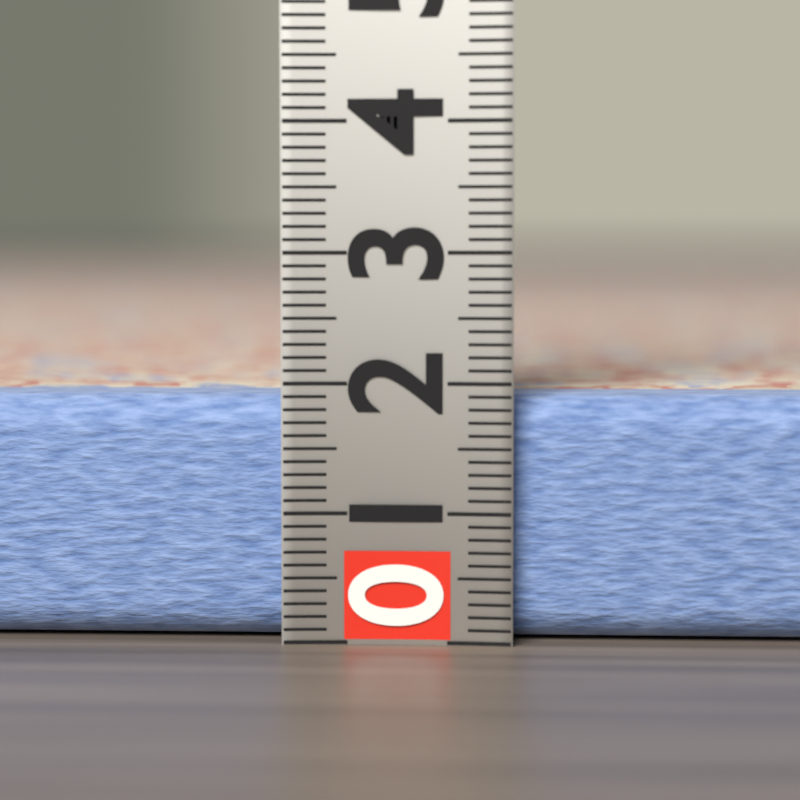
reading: 1.9 (no unit)
